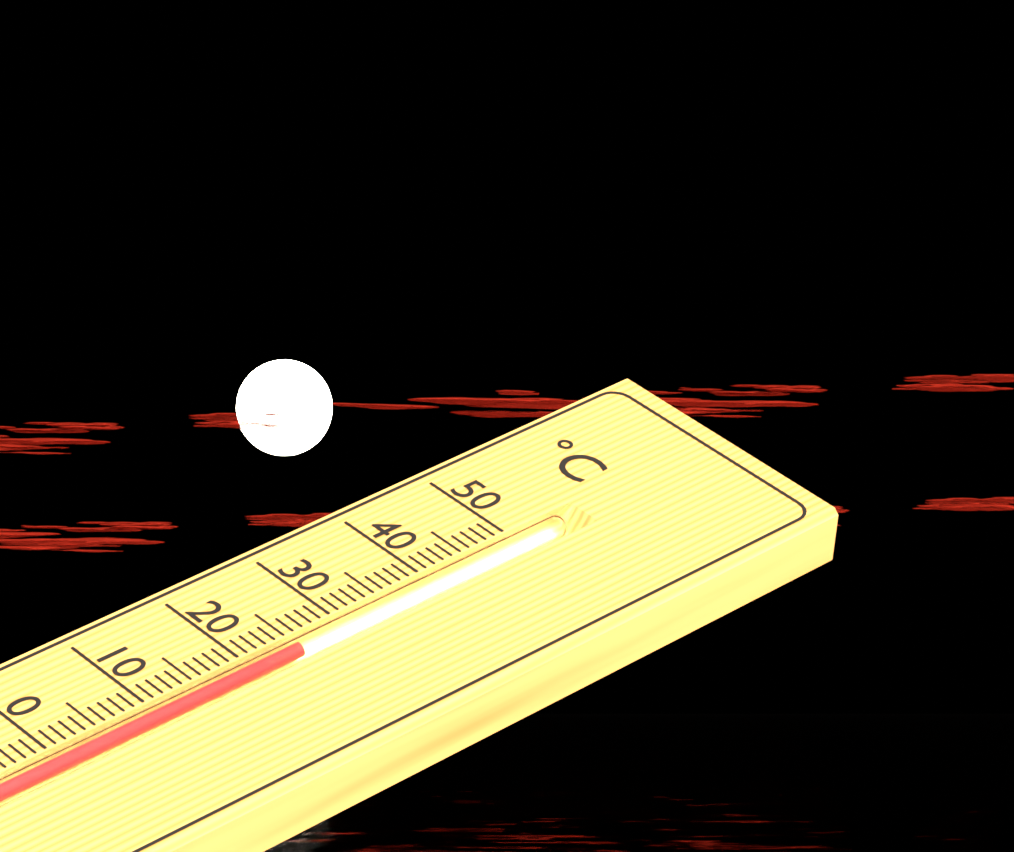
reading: 25 °C
